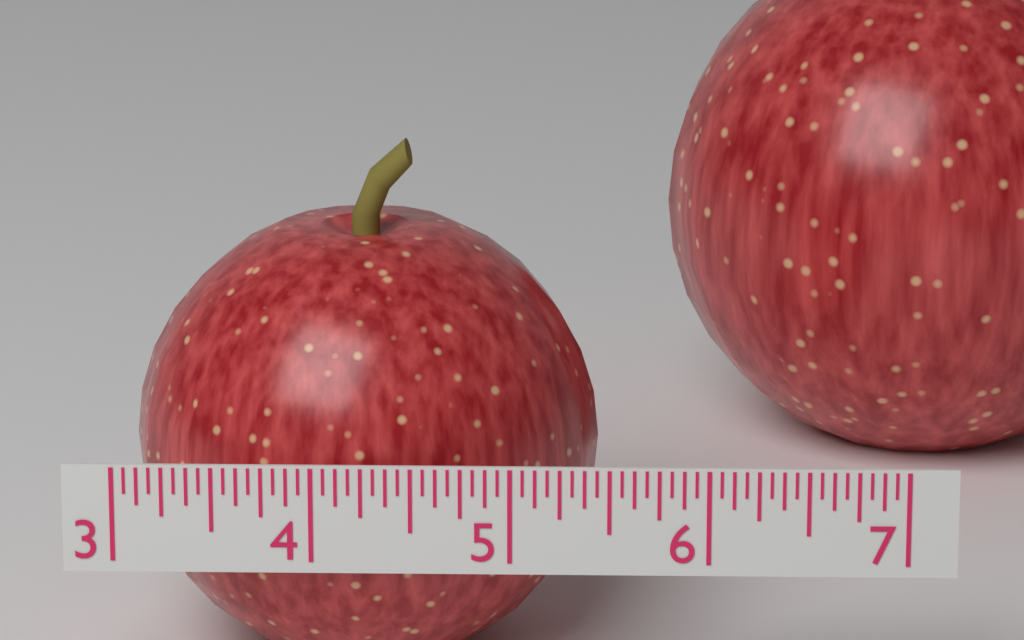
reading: 5.4375 (no unit)
